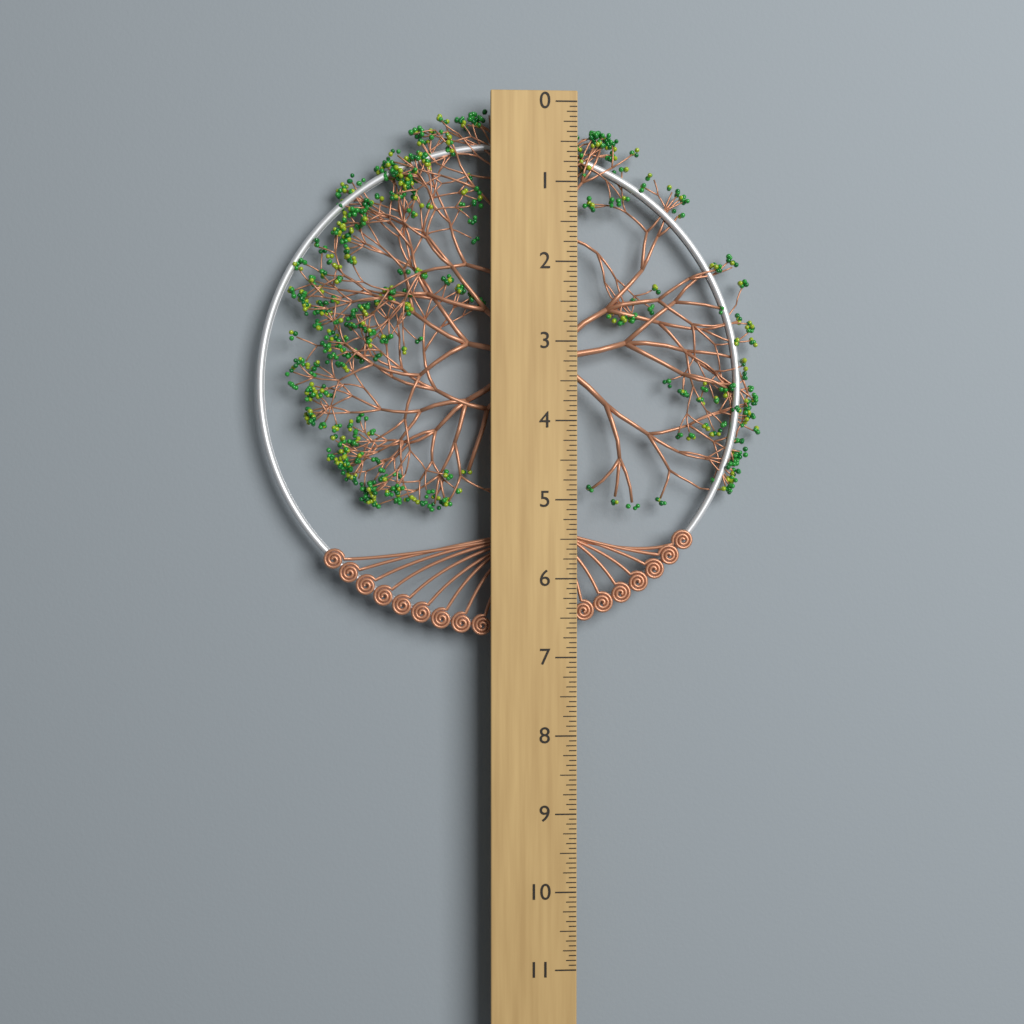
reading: 6.7500 (no unit)
